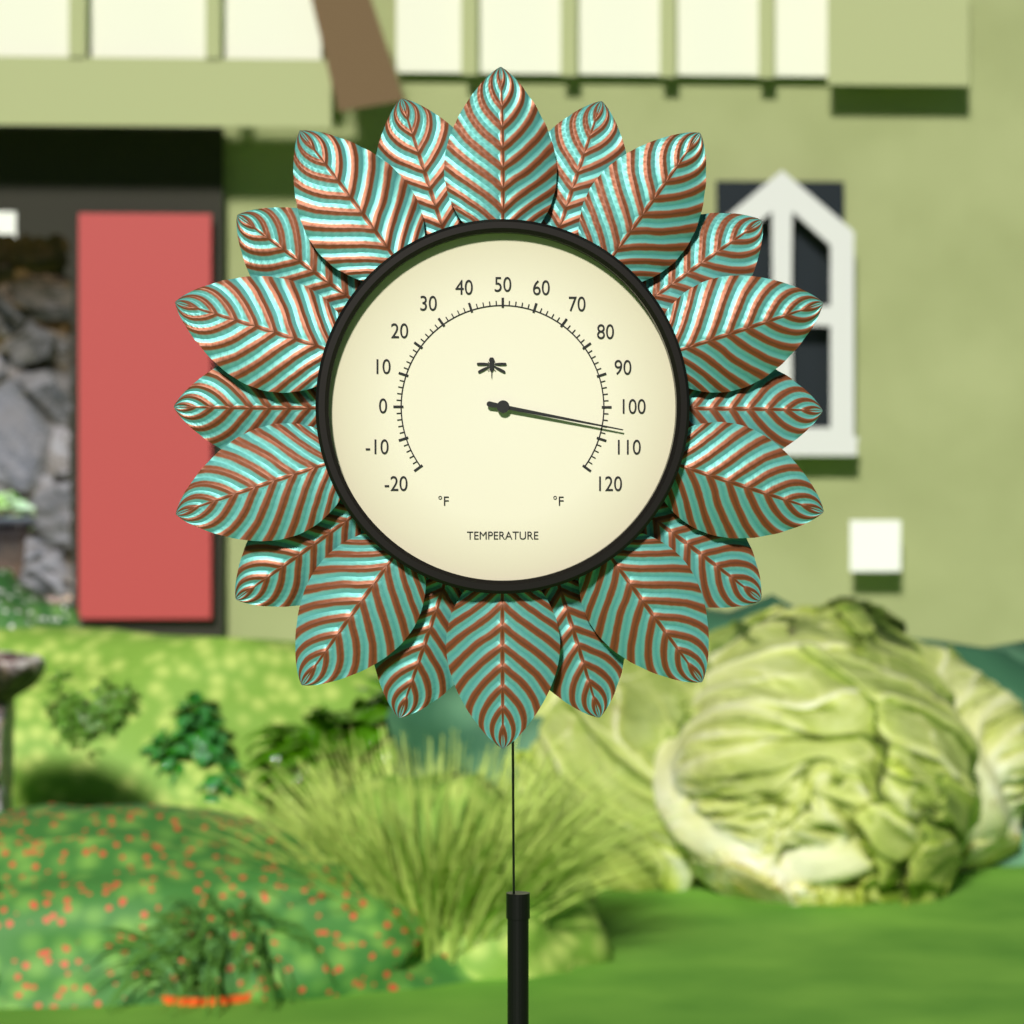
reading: 106 °F
